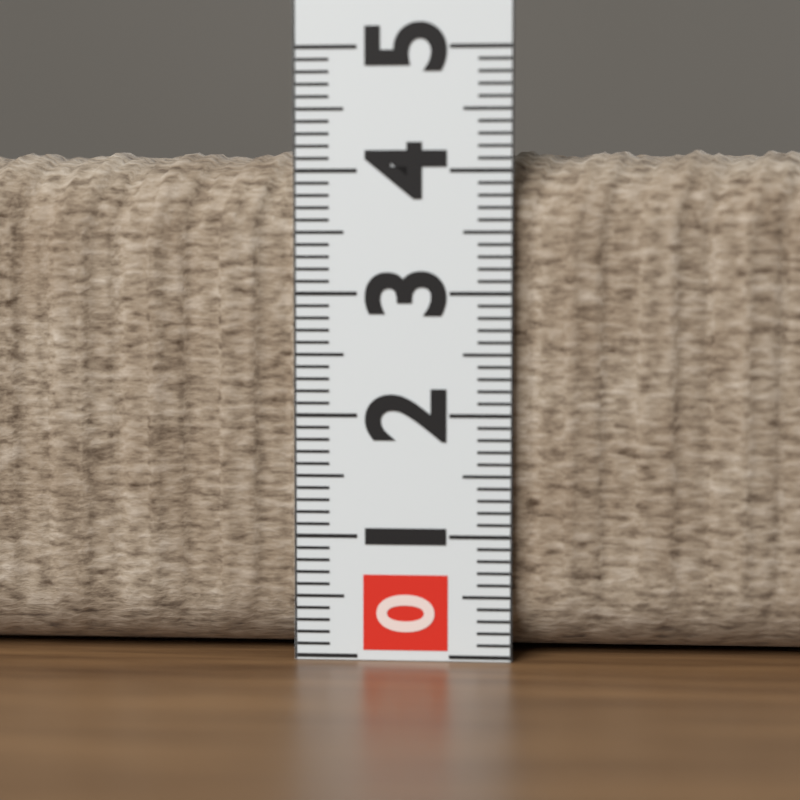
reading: 4.2 (no unit)
